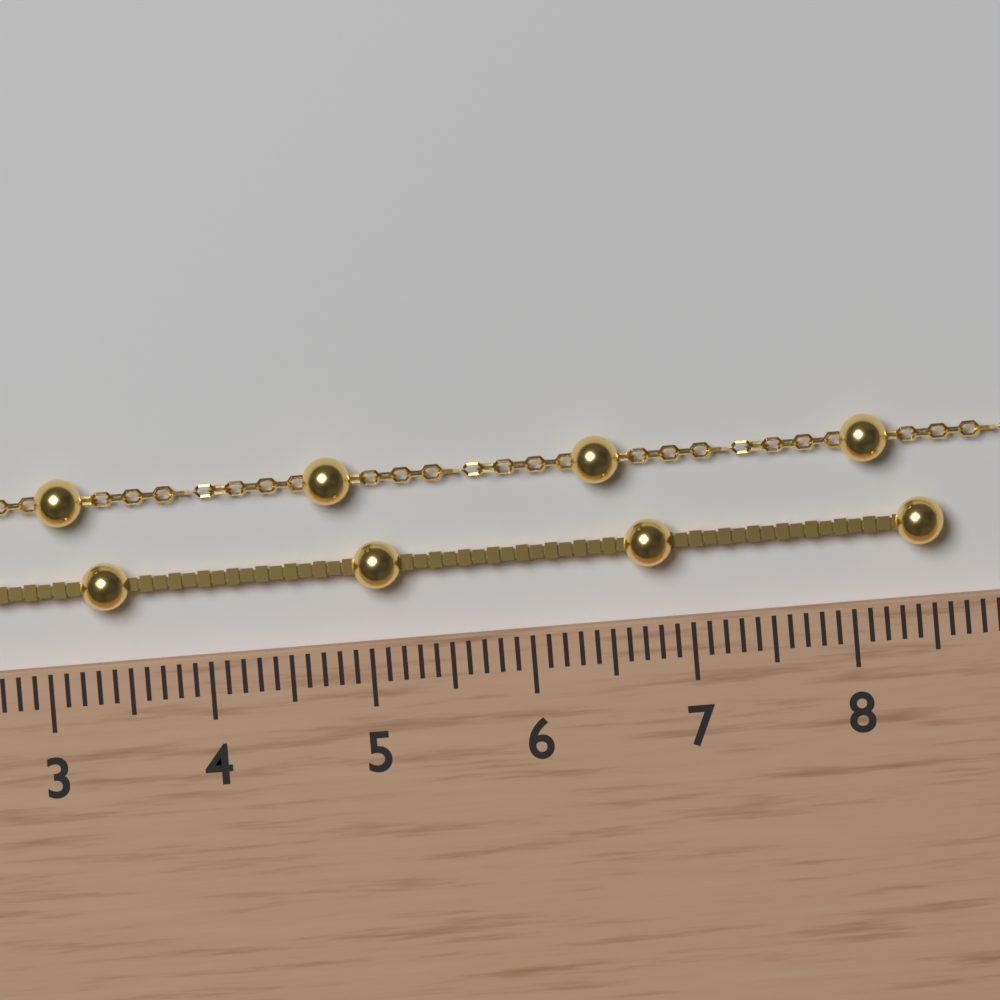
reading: 8.6 cm
